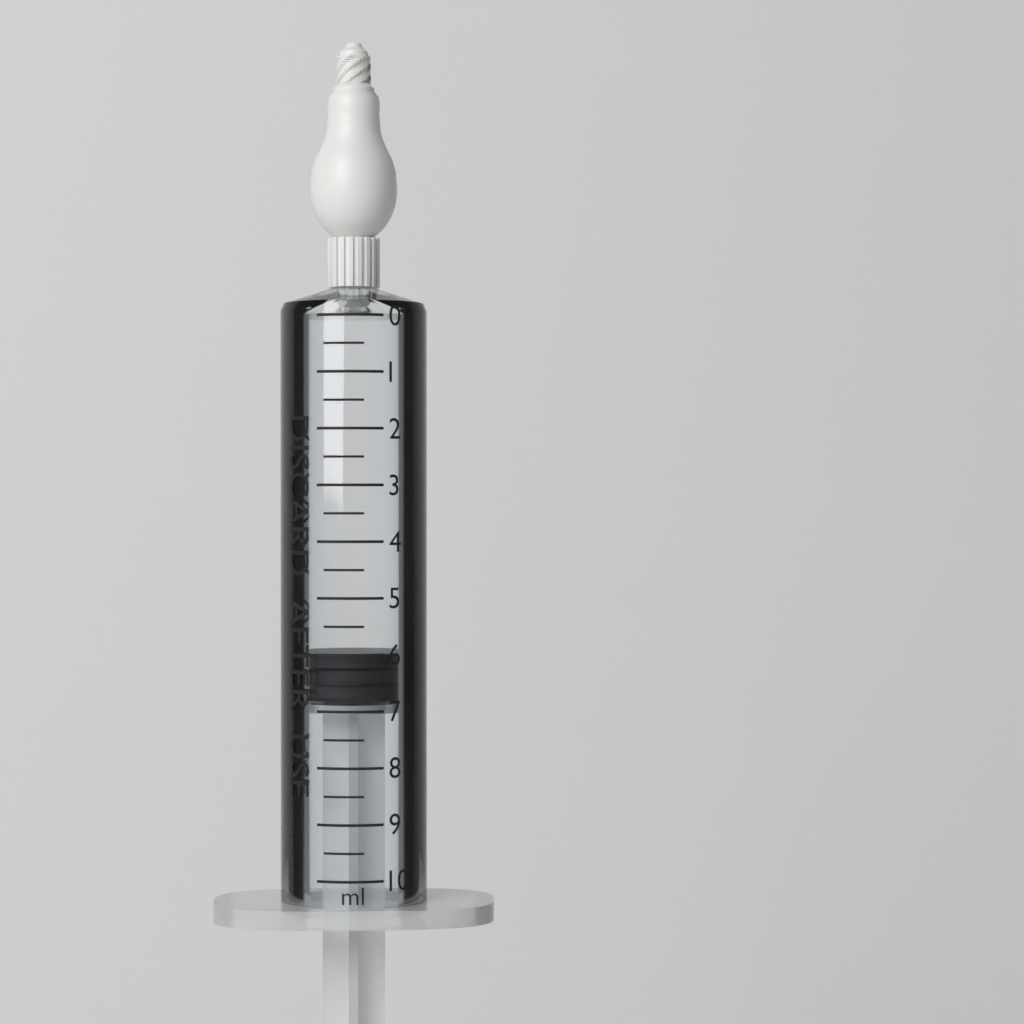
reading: 6.0 ml
